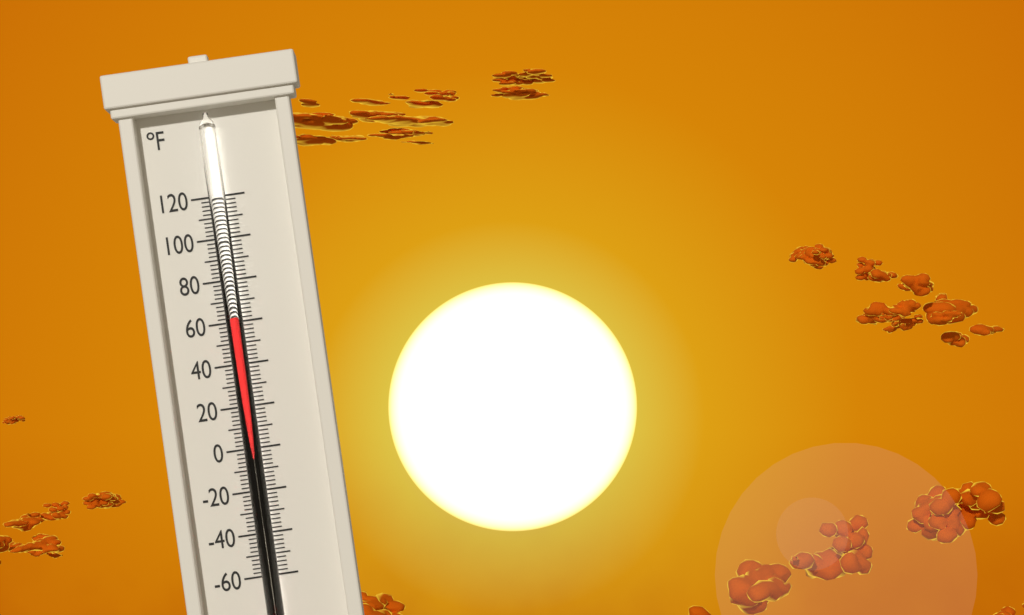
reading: 62 °F
